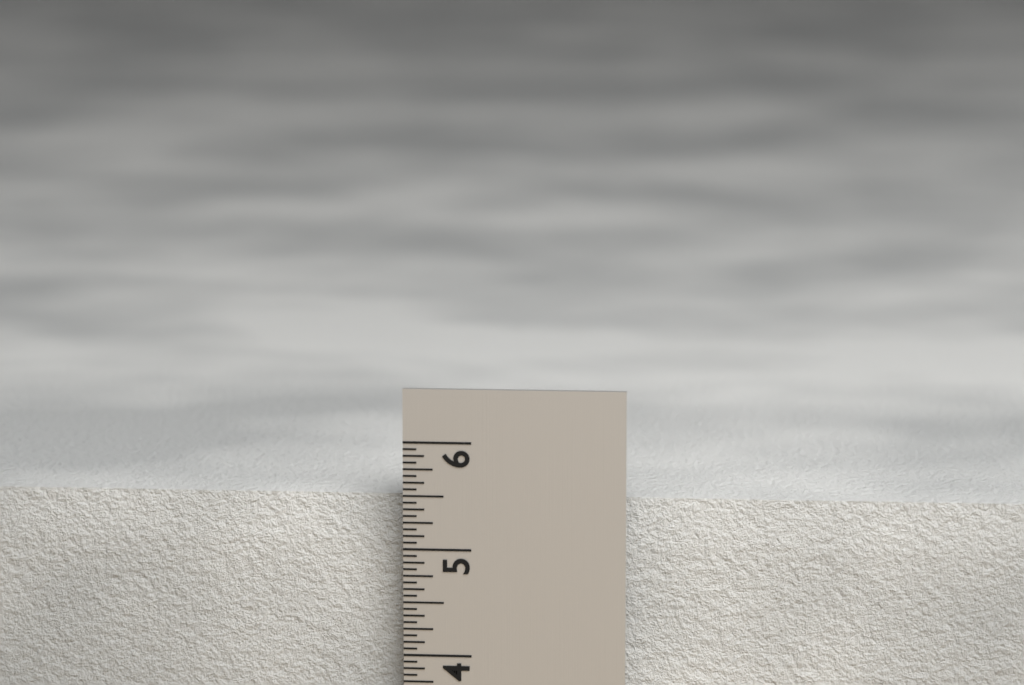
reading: 5.4375 in
